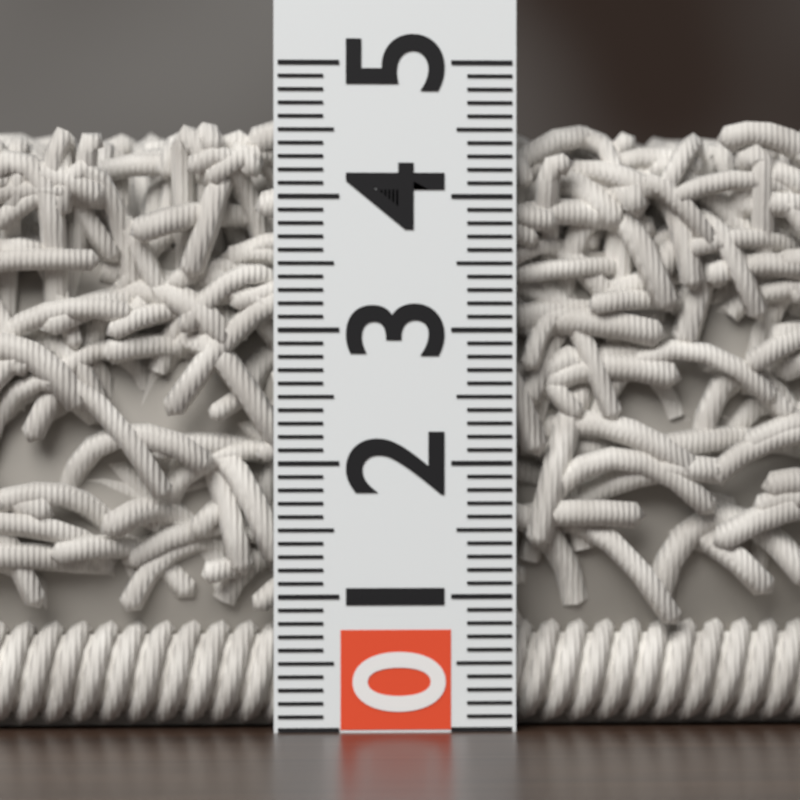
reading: 4.6 (no unit)
